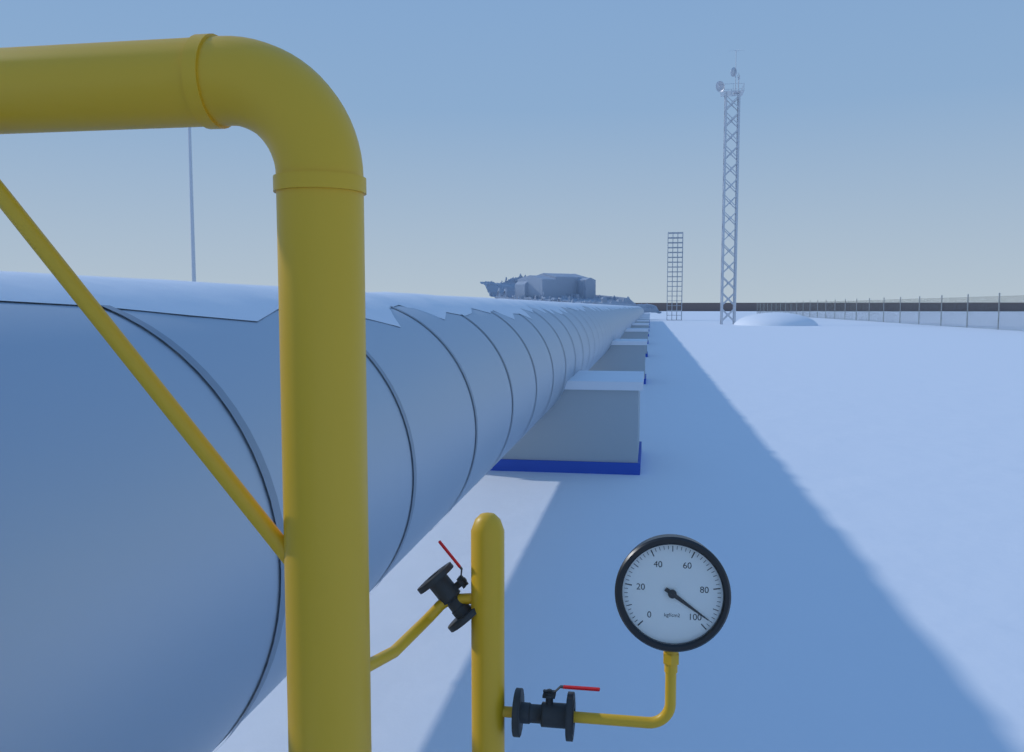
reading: 96 kgf/cm2
